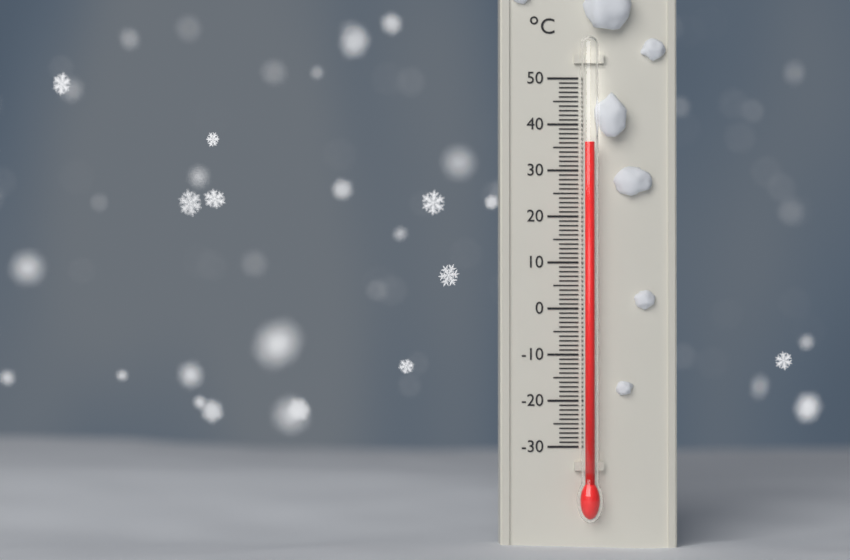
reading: 36 °C
